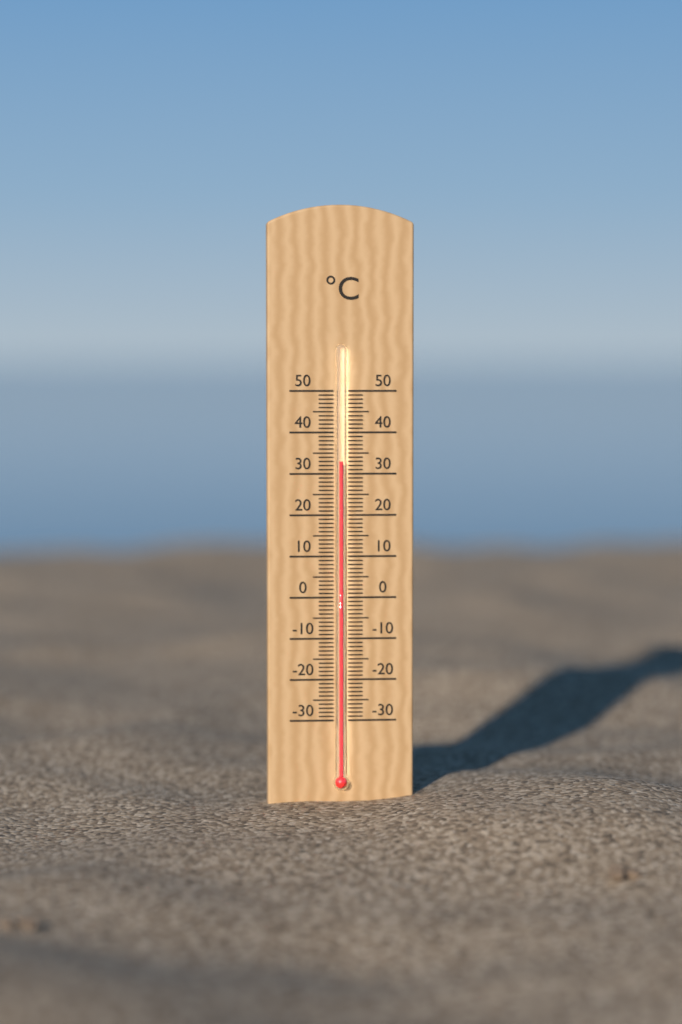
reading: 33 °C
